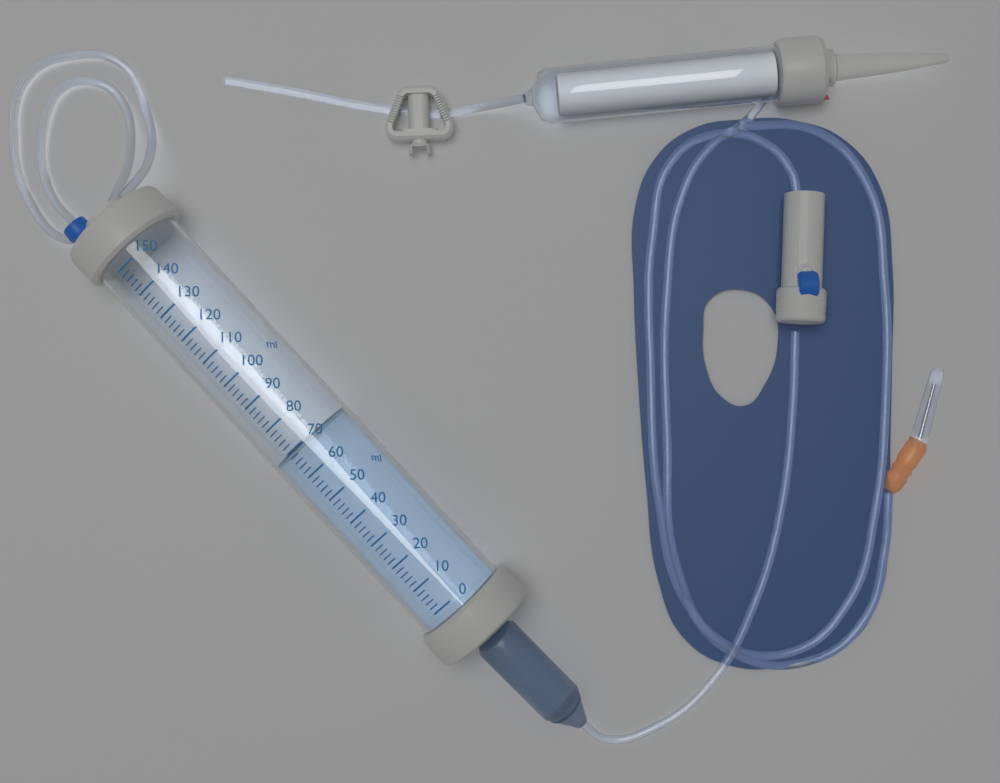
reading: 70 ml
